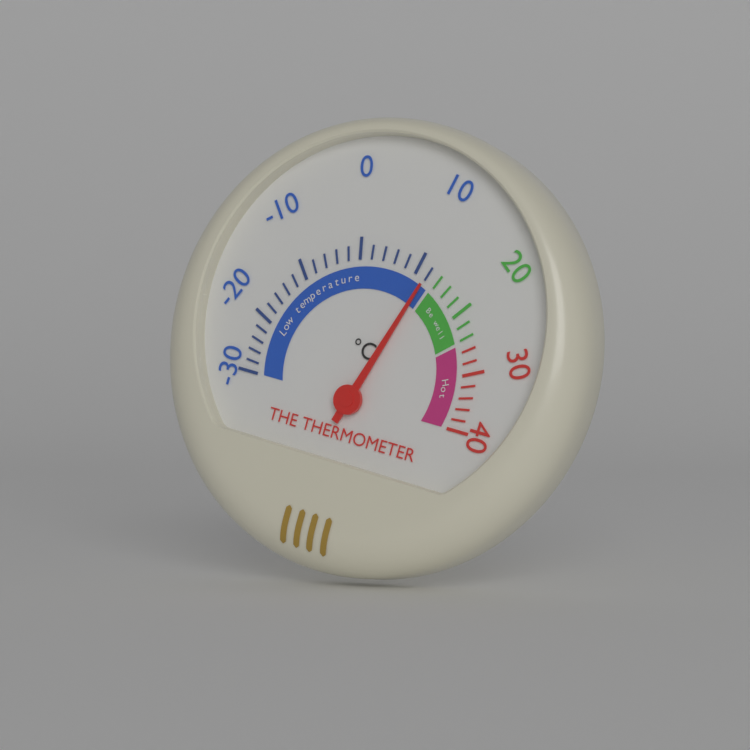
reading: 12 °C
